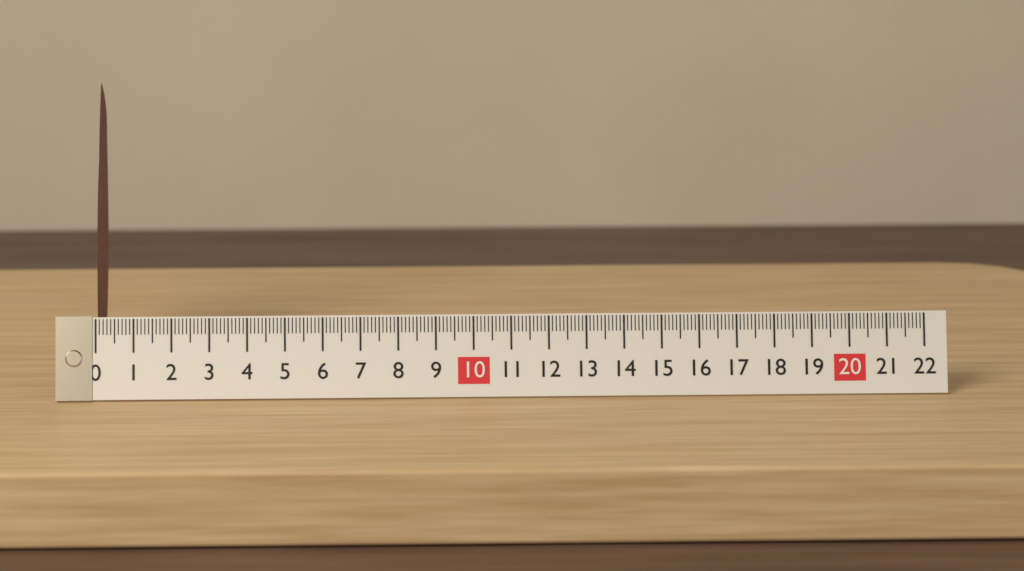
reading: 0.1 (no unit)
